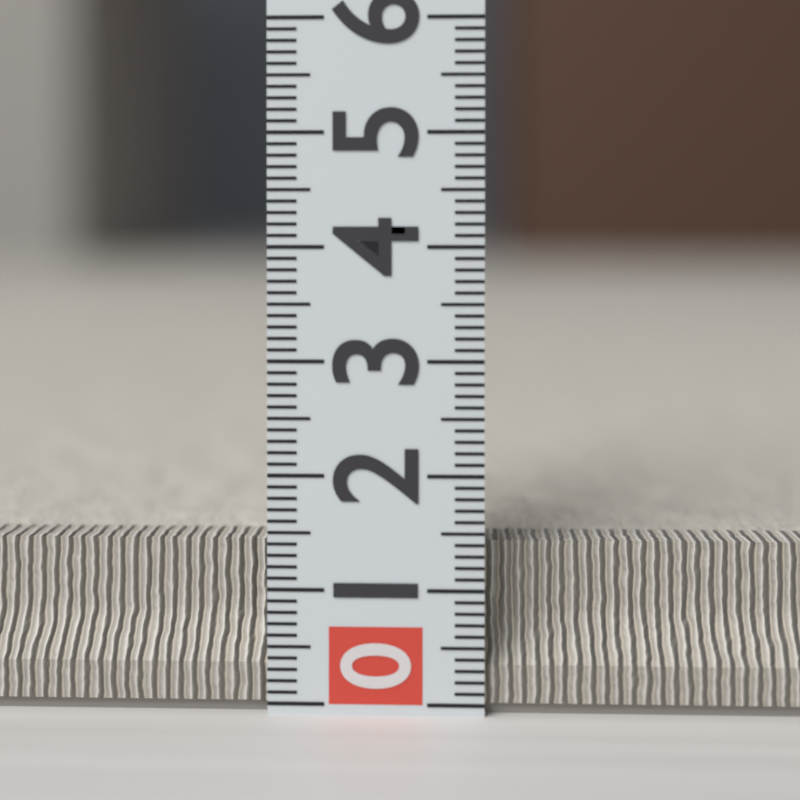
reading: 1.4 (no unit)
